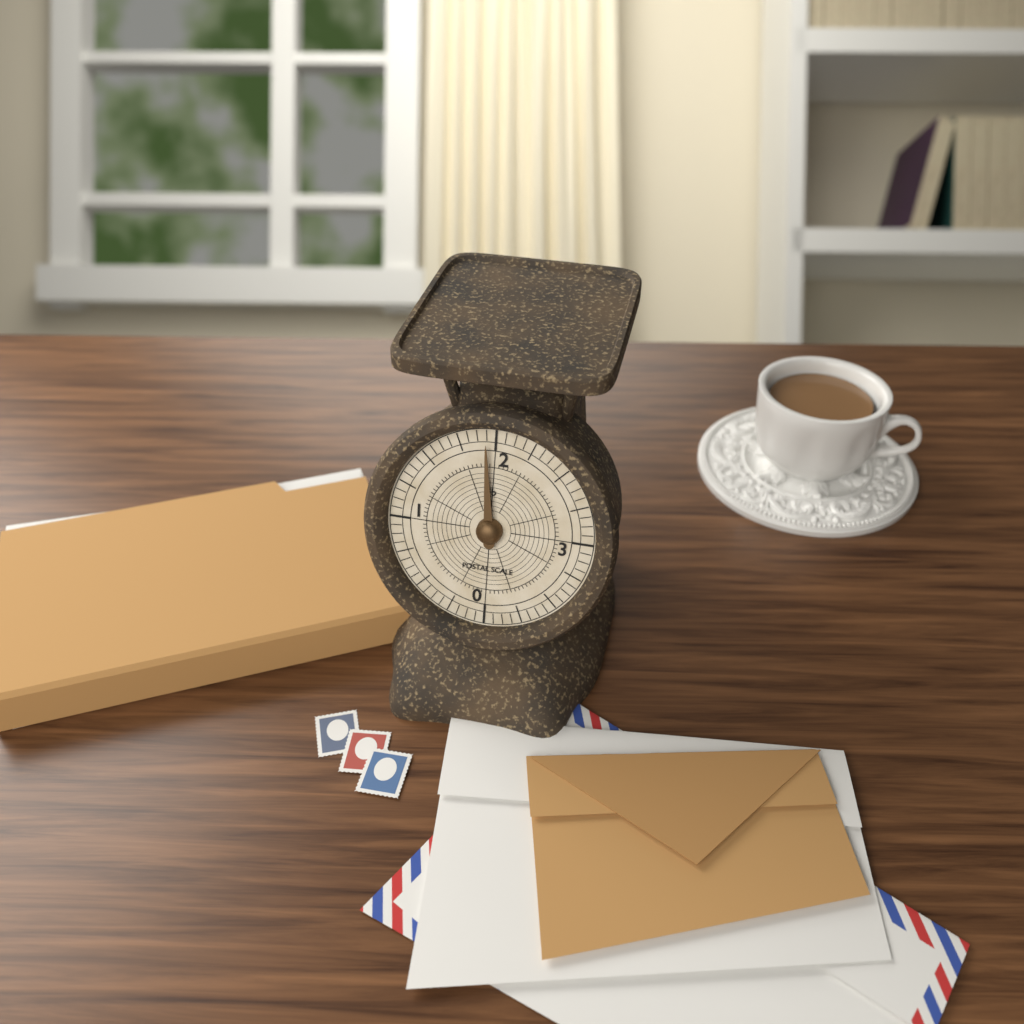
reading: 1.9375 lb
